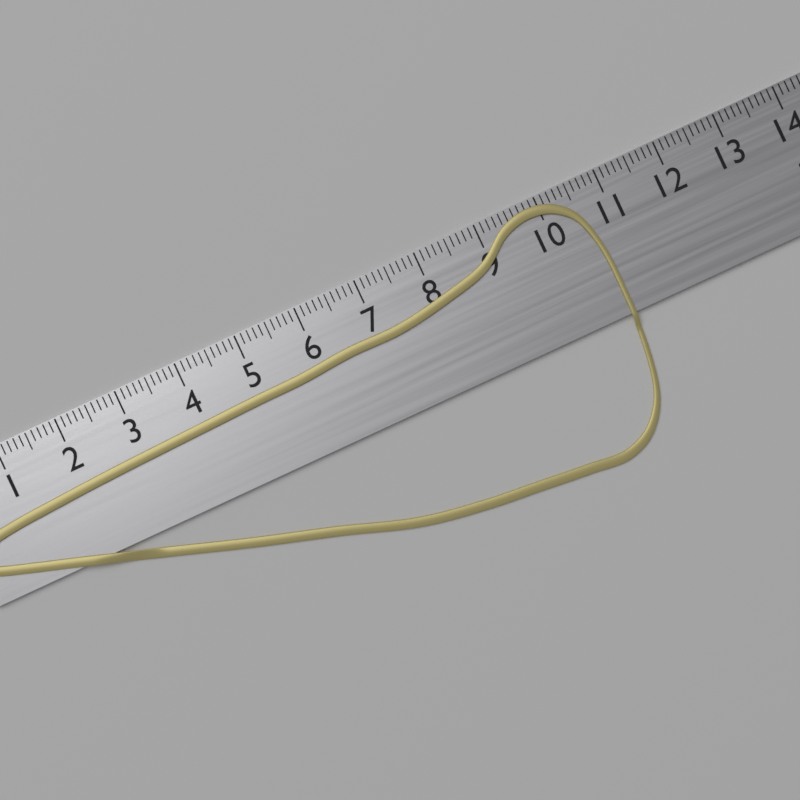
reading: 10.7 cm
